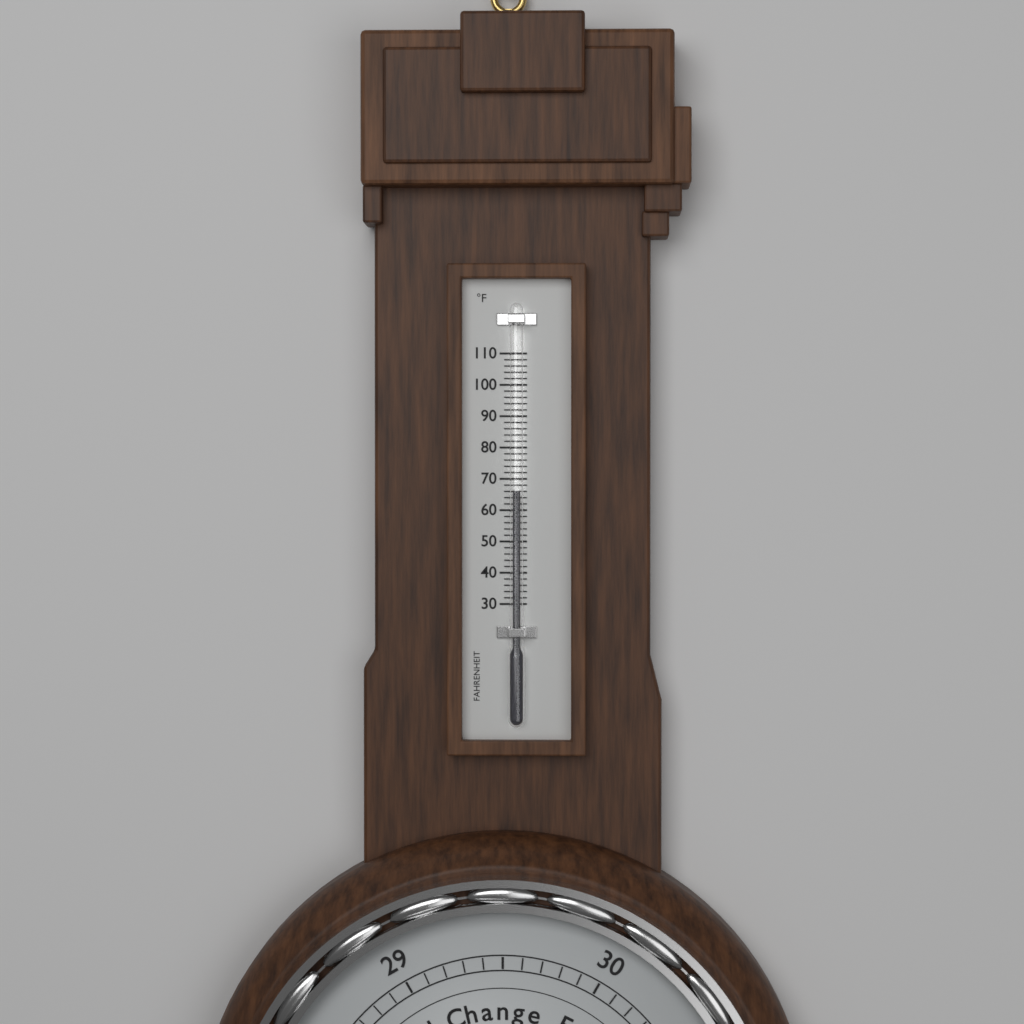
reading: 66 °F
